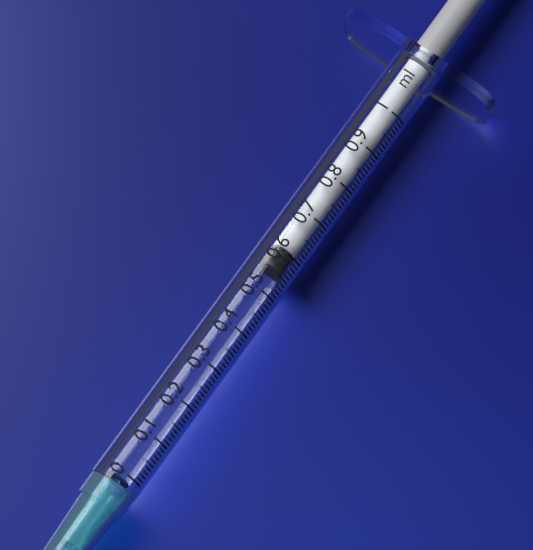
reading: 0.56 ml
